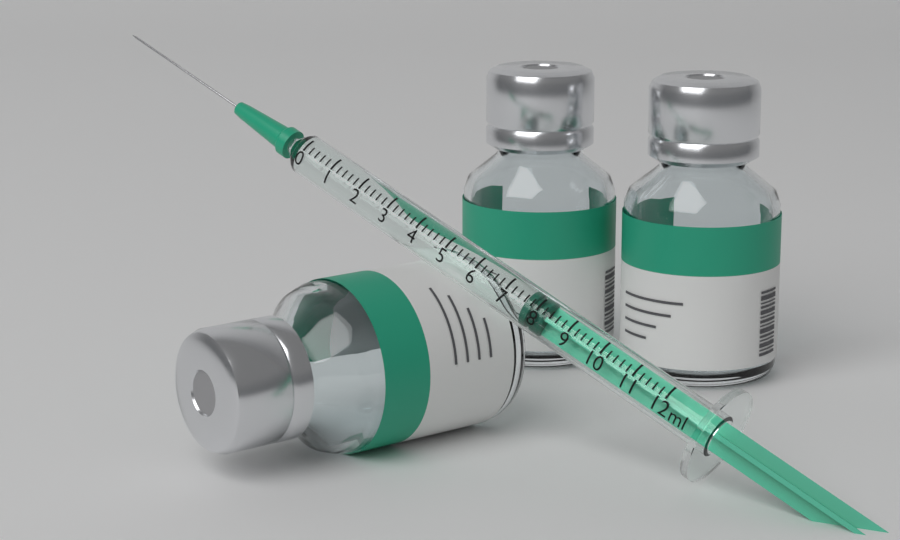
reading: 7.6 ml
